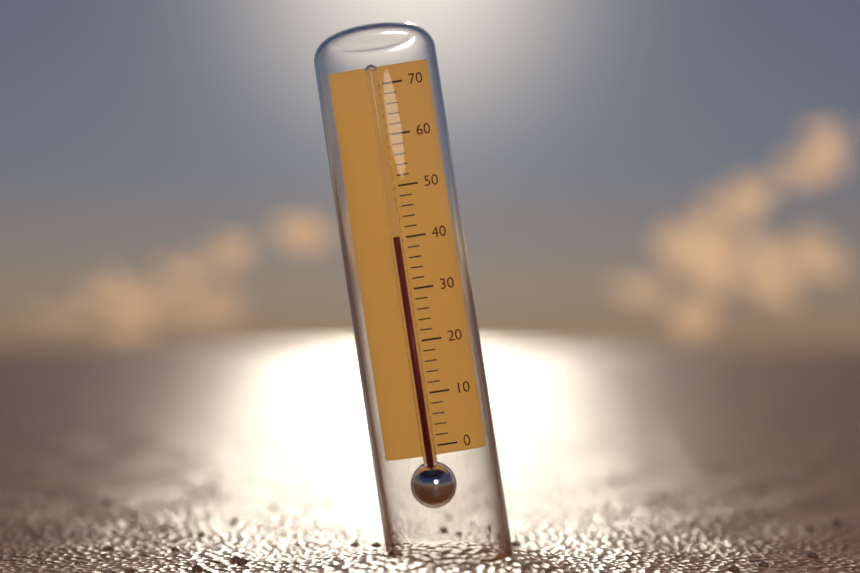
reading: 40 (no unit)
